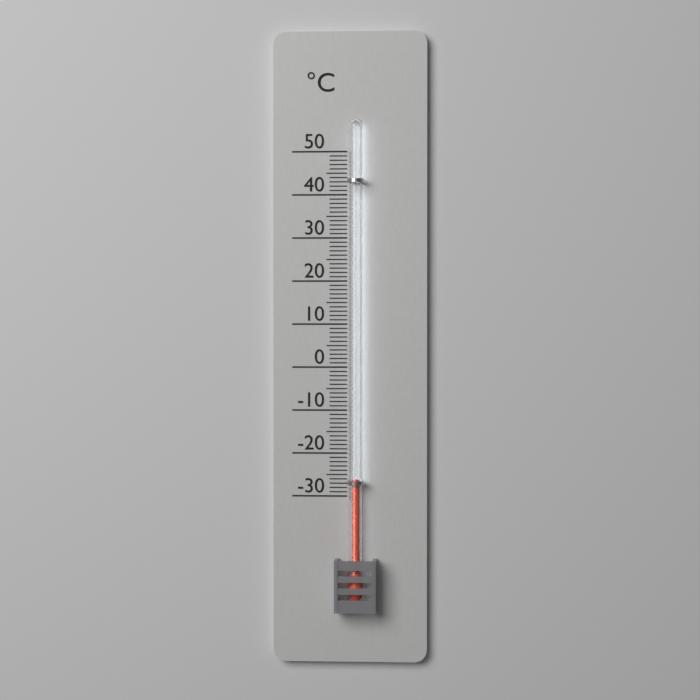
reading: -26 °C
